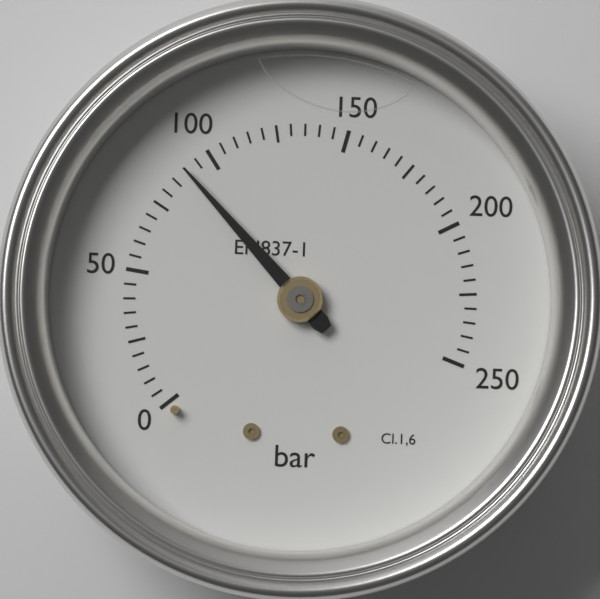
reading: 90 bar
